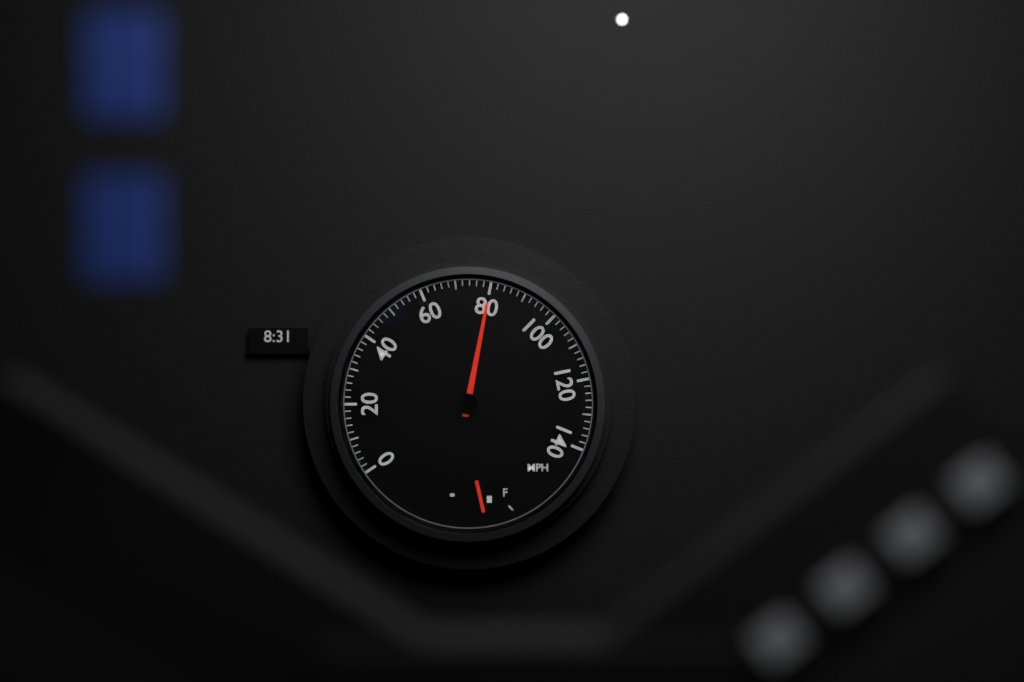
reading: 80 mph
